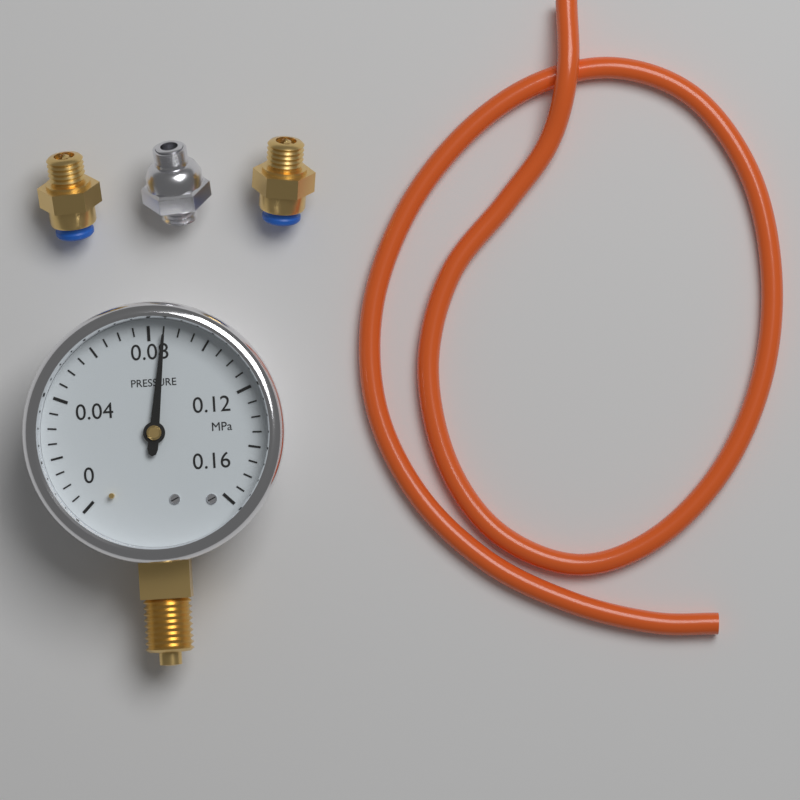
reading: 0.085 MPa
